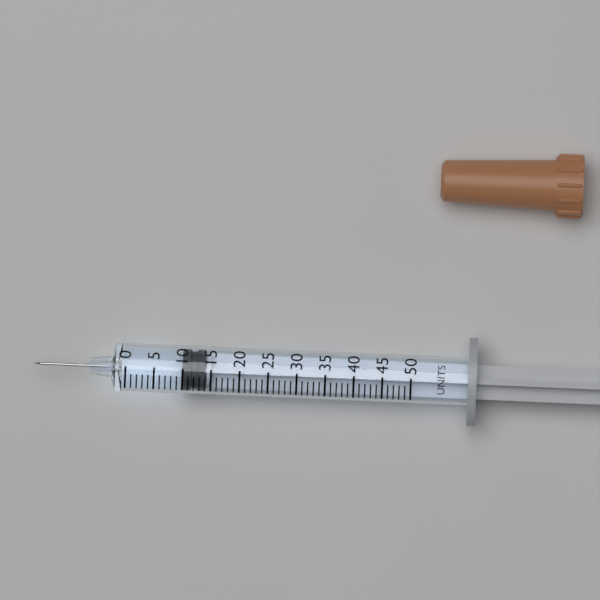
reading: 10 units
